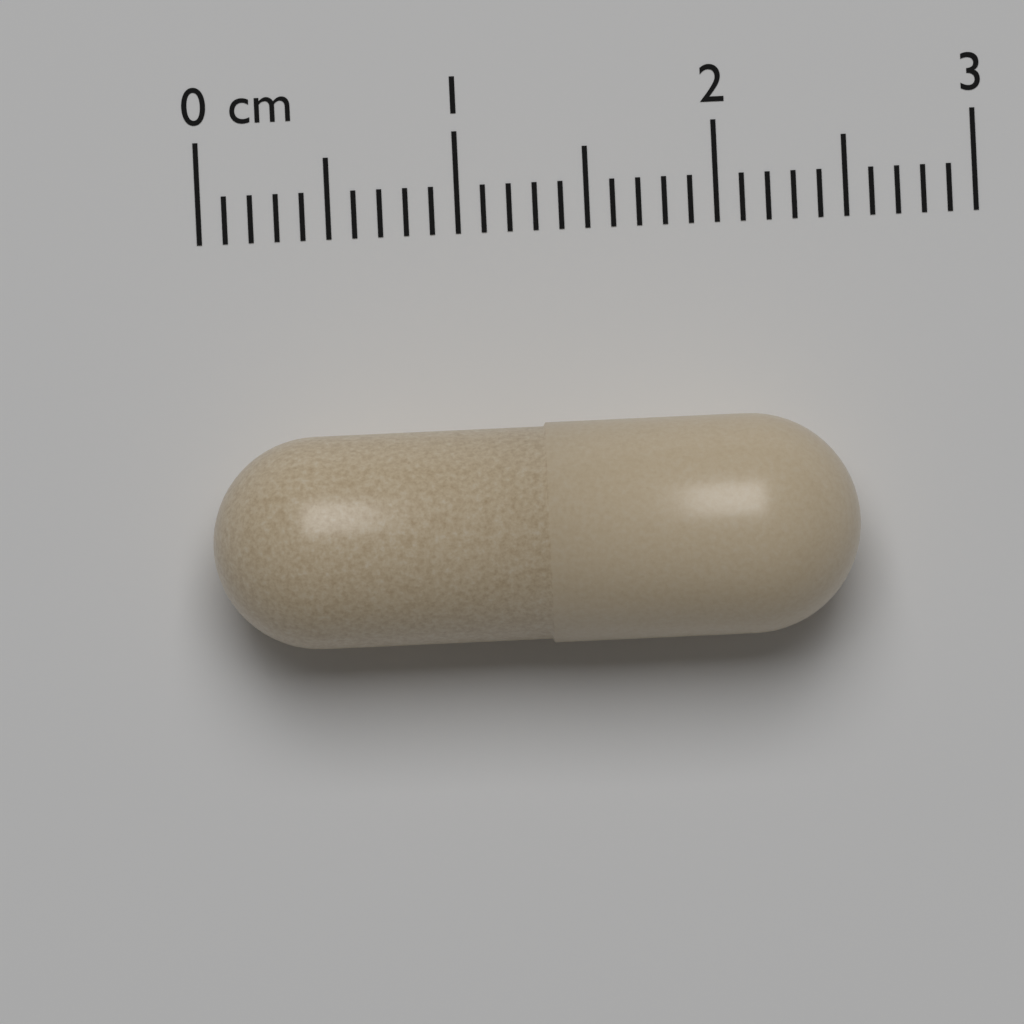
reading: 2.5 cm
